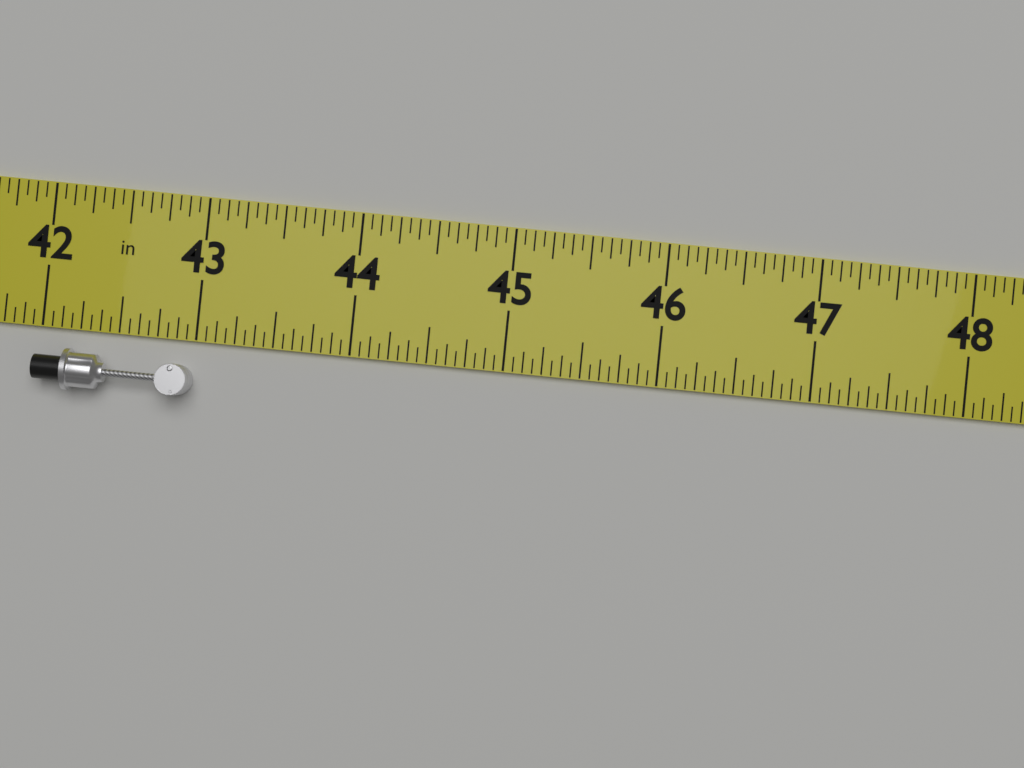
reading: 43.0000 in
